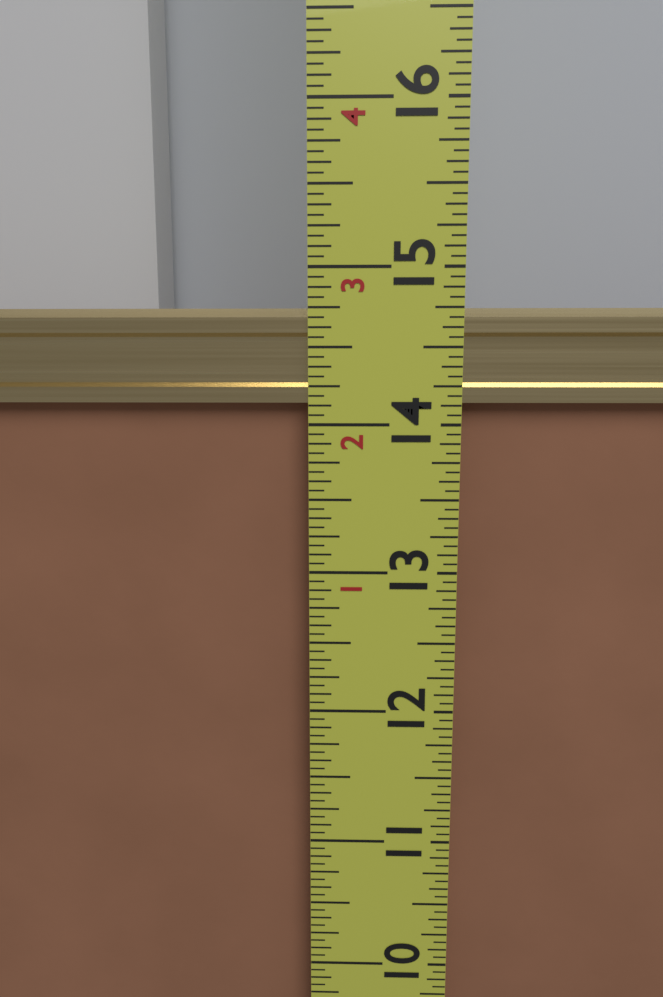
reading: 14.7500 in
